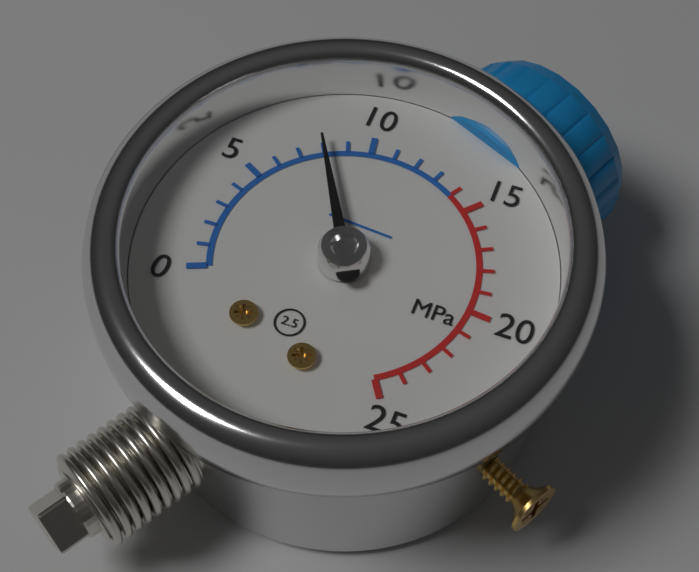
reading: 8 MPa
